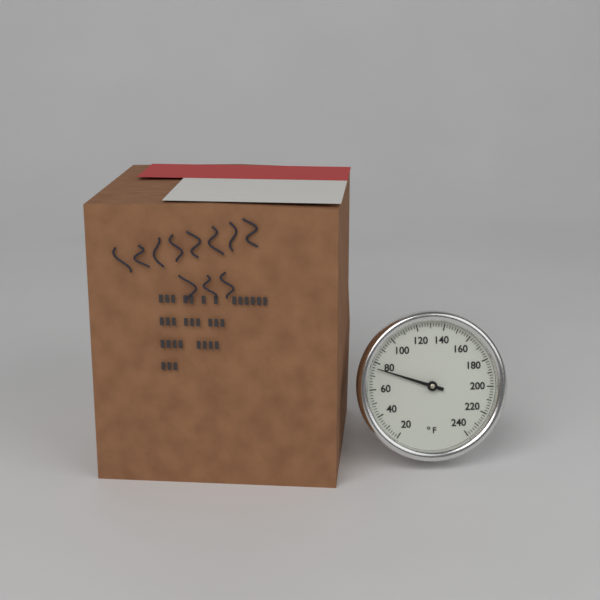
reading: 76 °F
